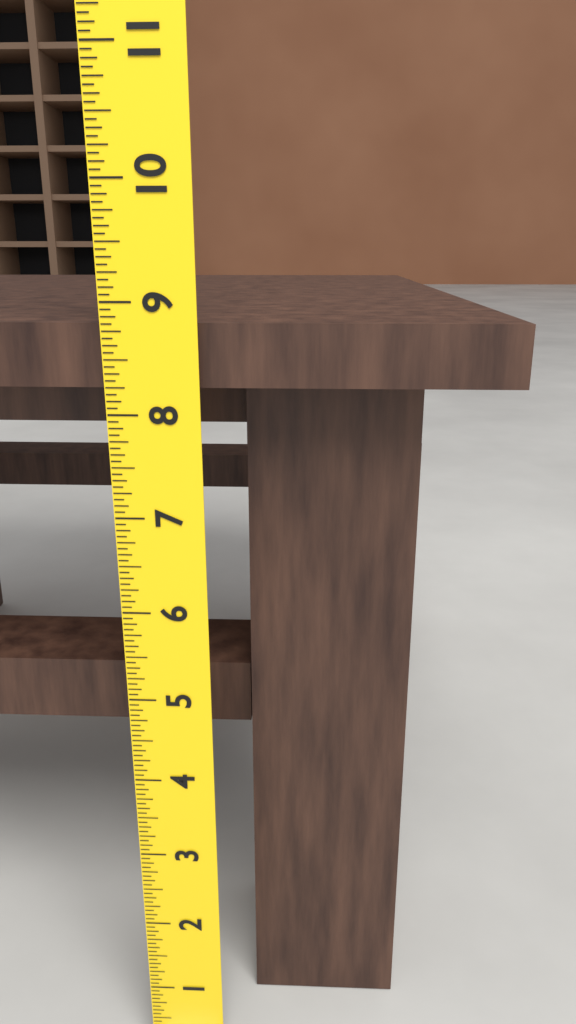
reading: 8.8125 (no unit)
